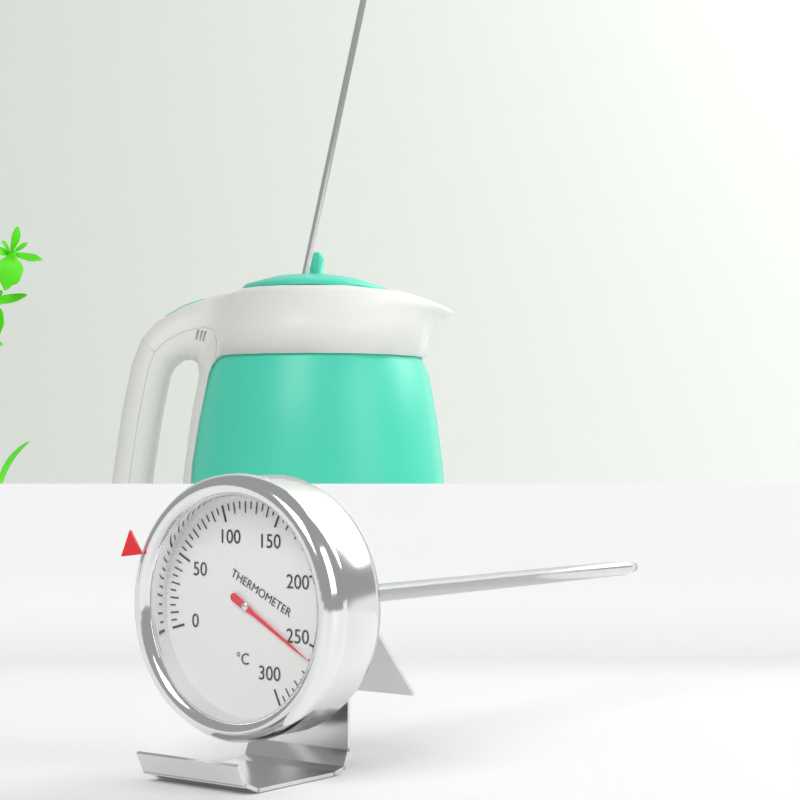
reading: 260 °C
